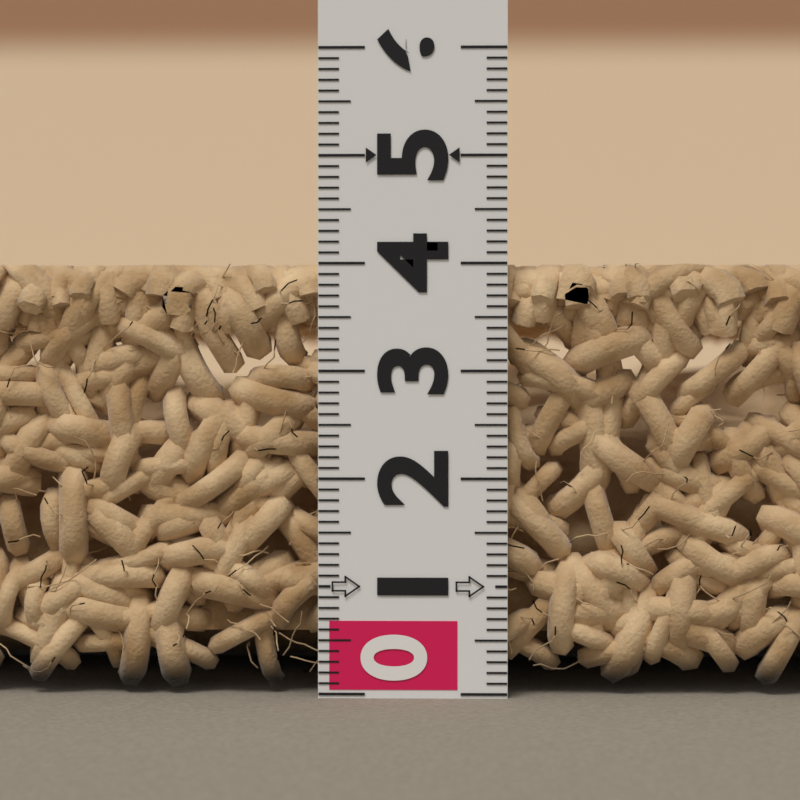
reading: 4.0 (no unit)
